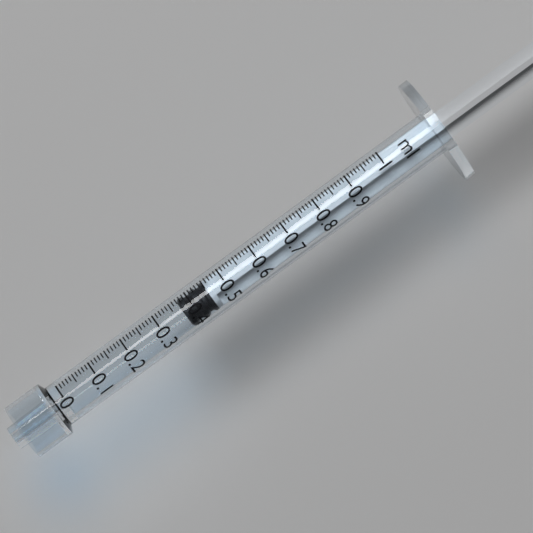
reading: 0.37 ml
